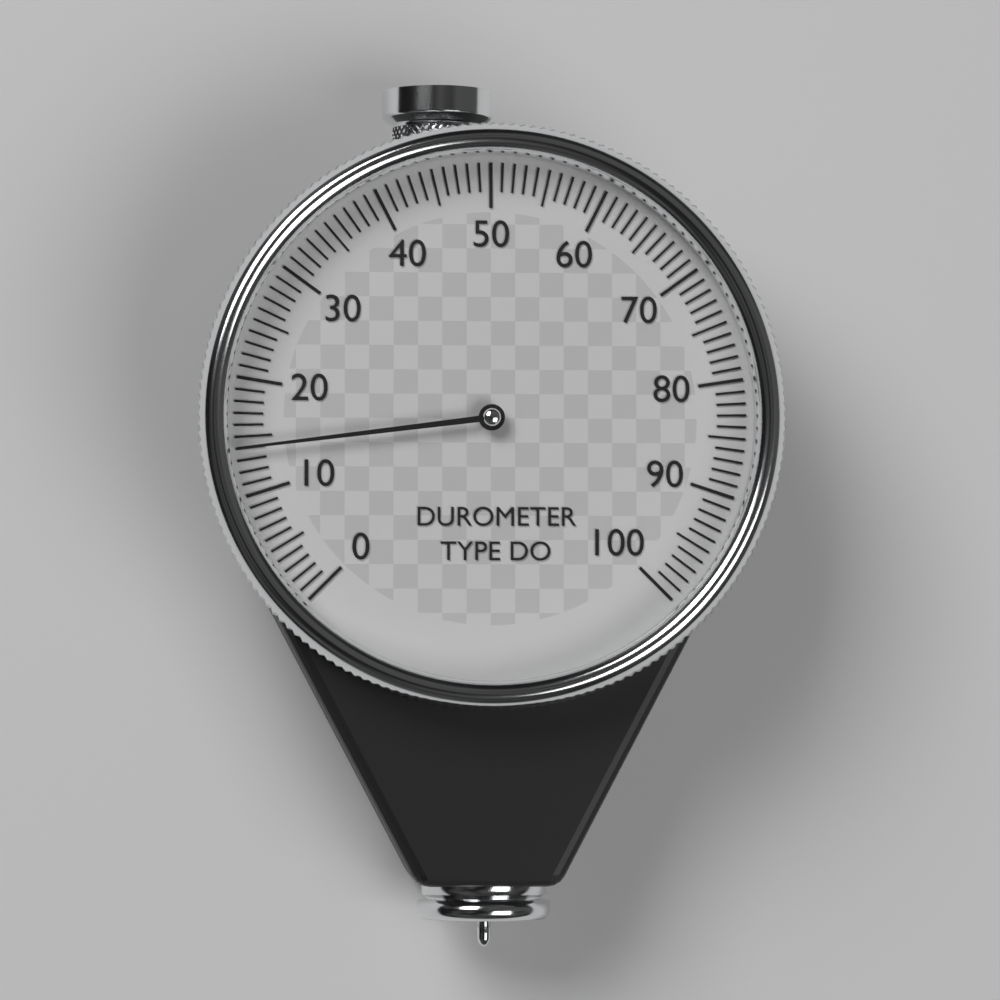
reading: 14 (no unit)
